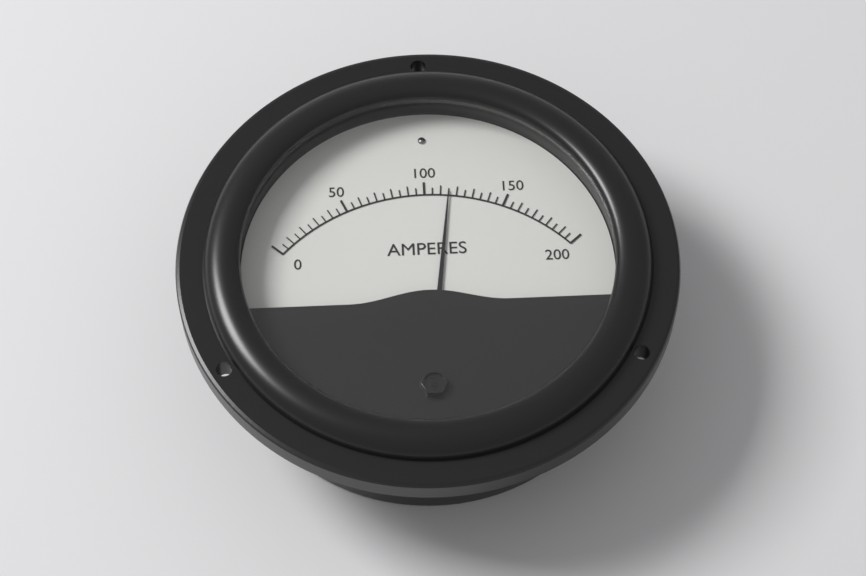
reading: 115 A
